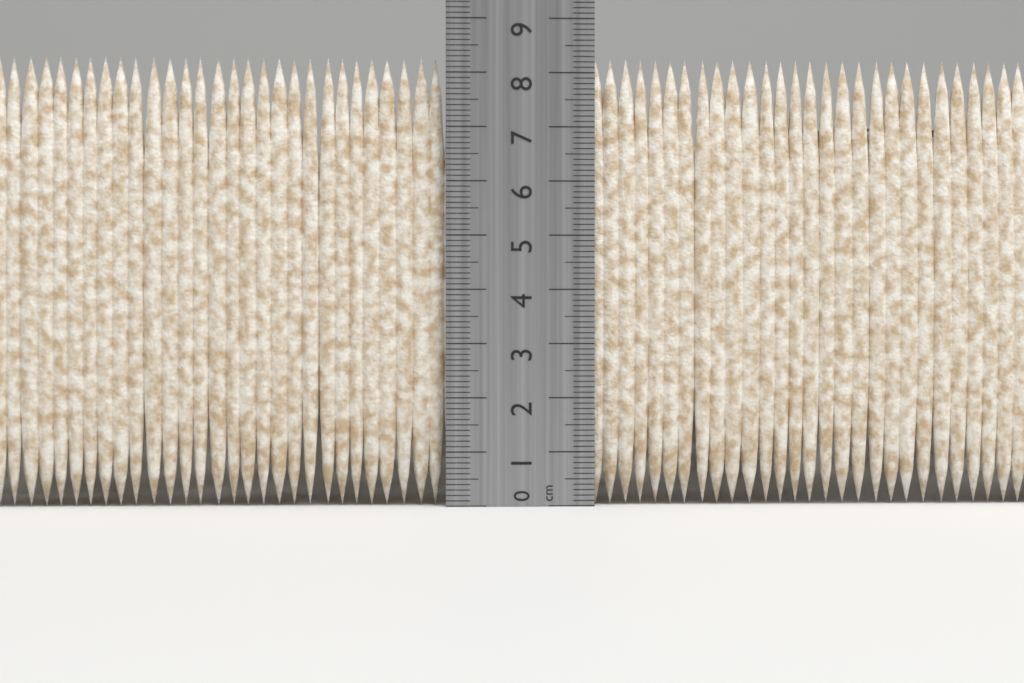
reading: 8.3 cm
